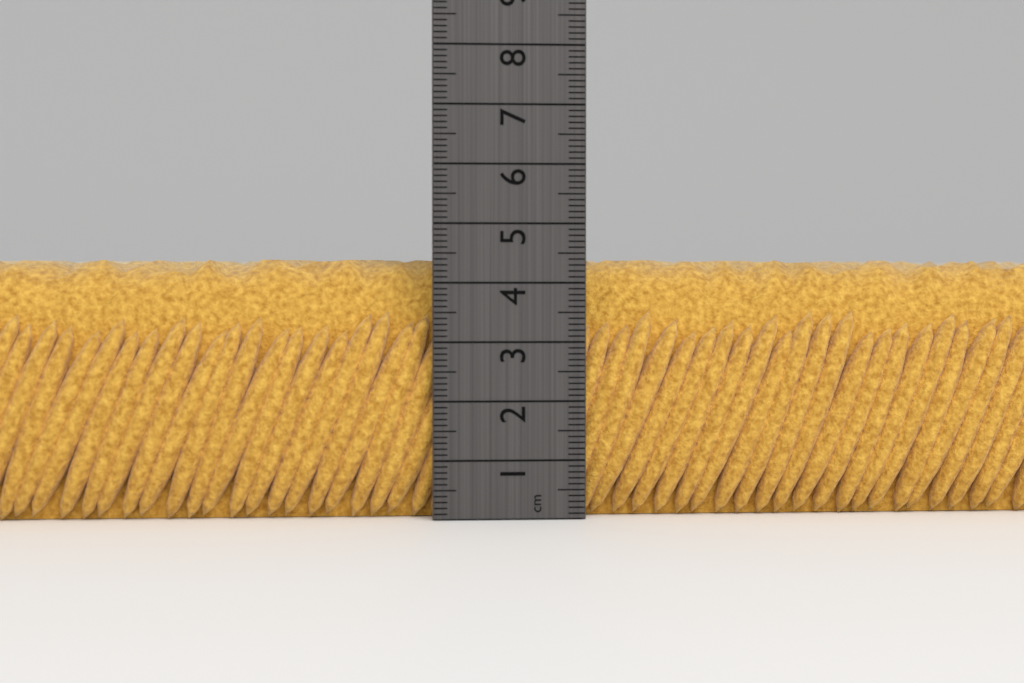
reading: 4.4 cm
